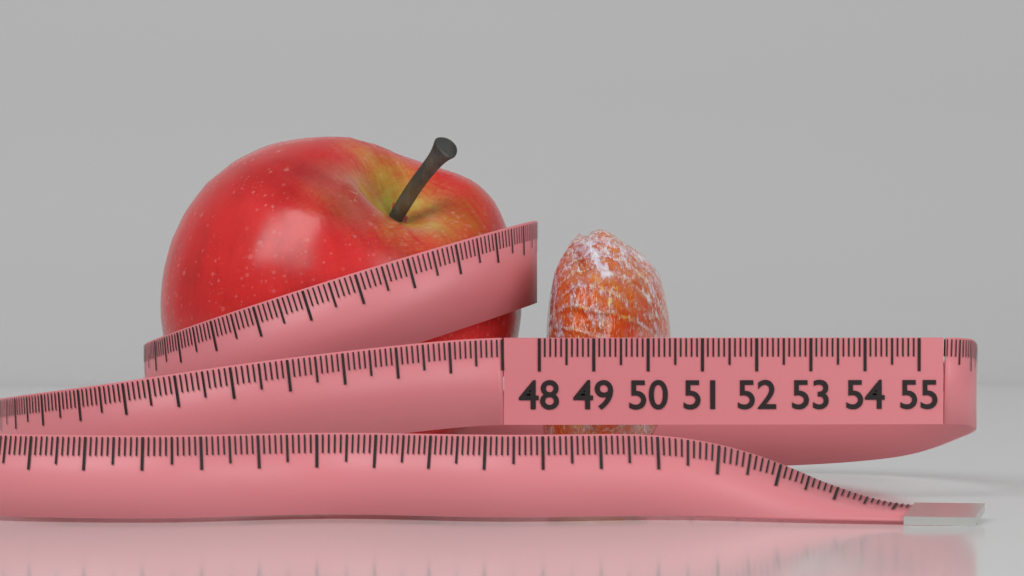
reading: 50.5 (no unit)
